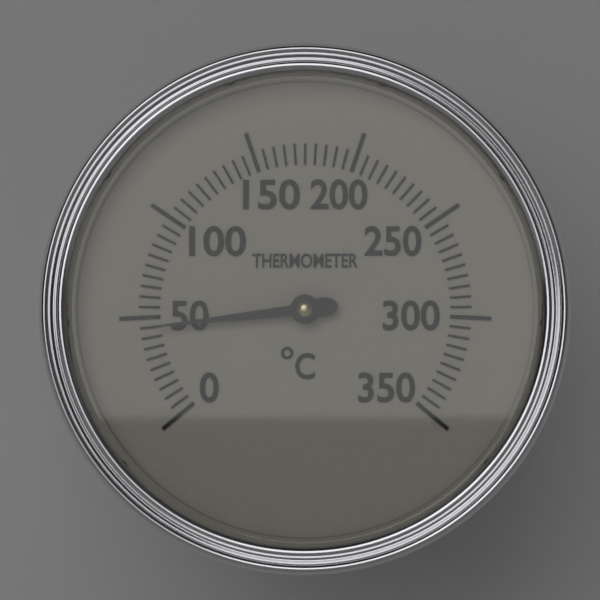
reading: 45 °C
